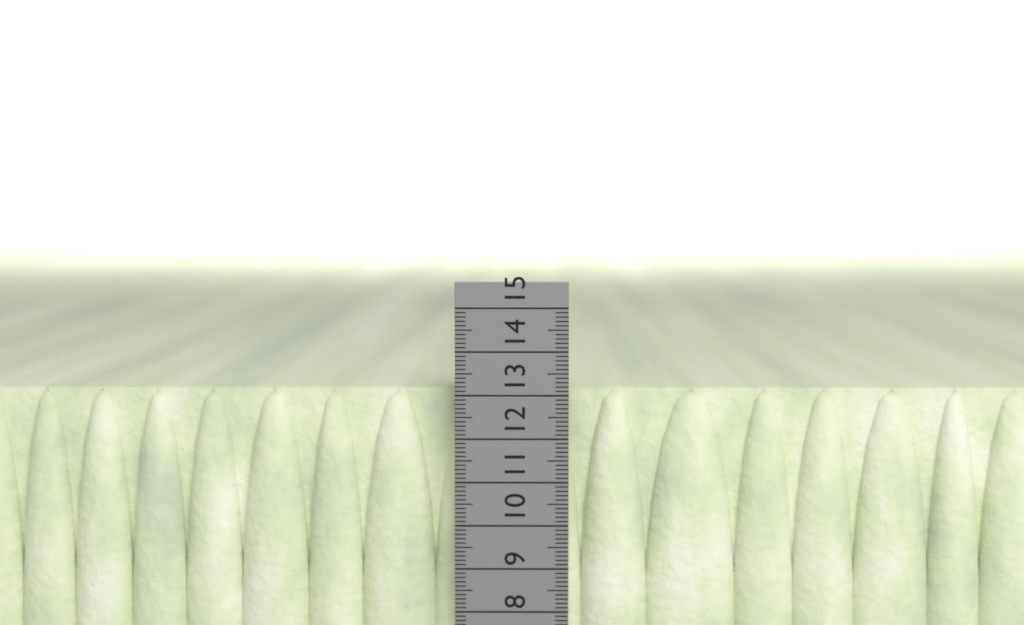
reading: 13.1 cm
